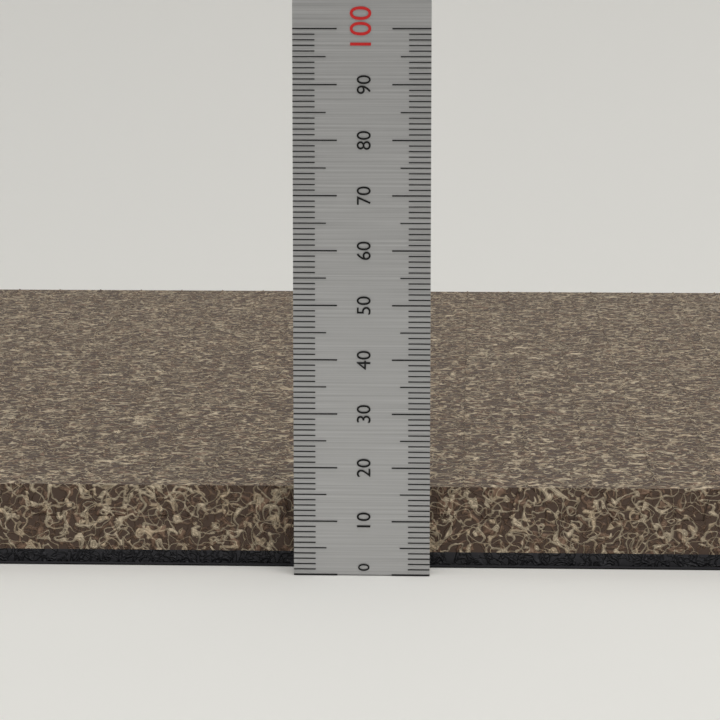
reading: 15 (no unit)
